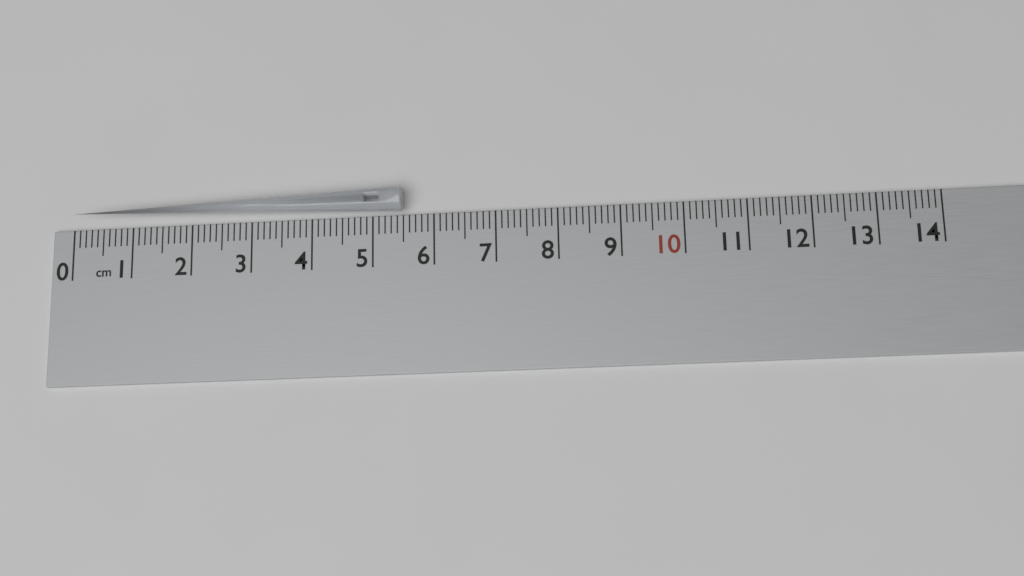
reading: 5.5 cm
